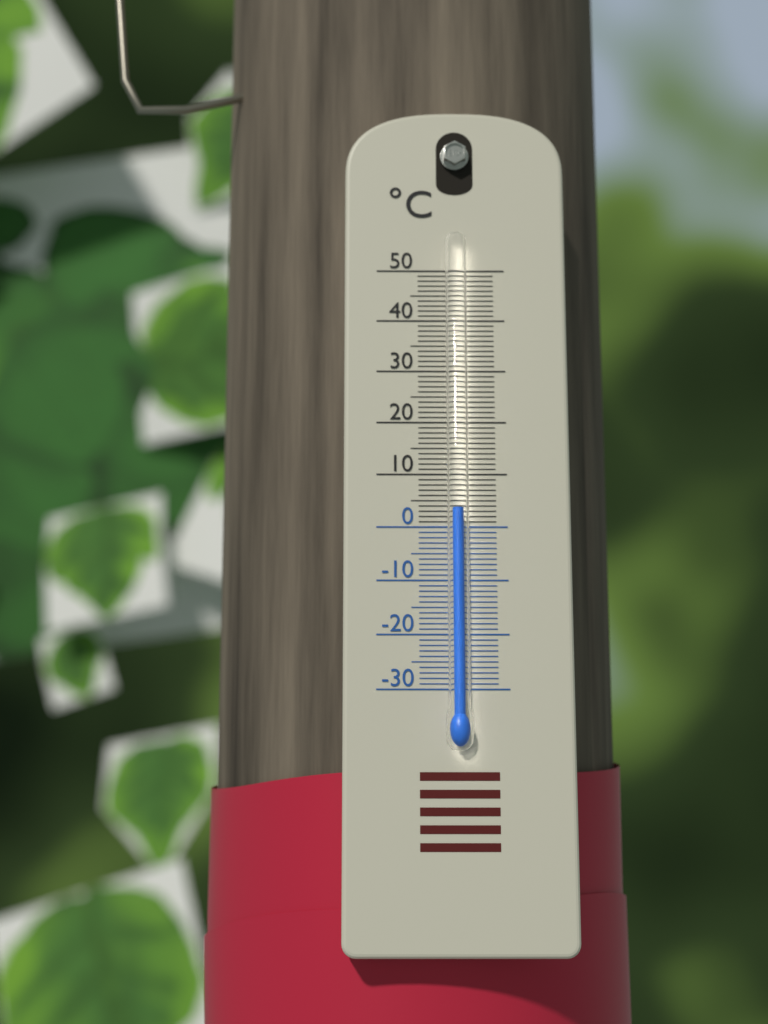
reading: 3 °C
